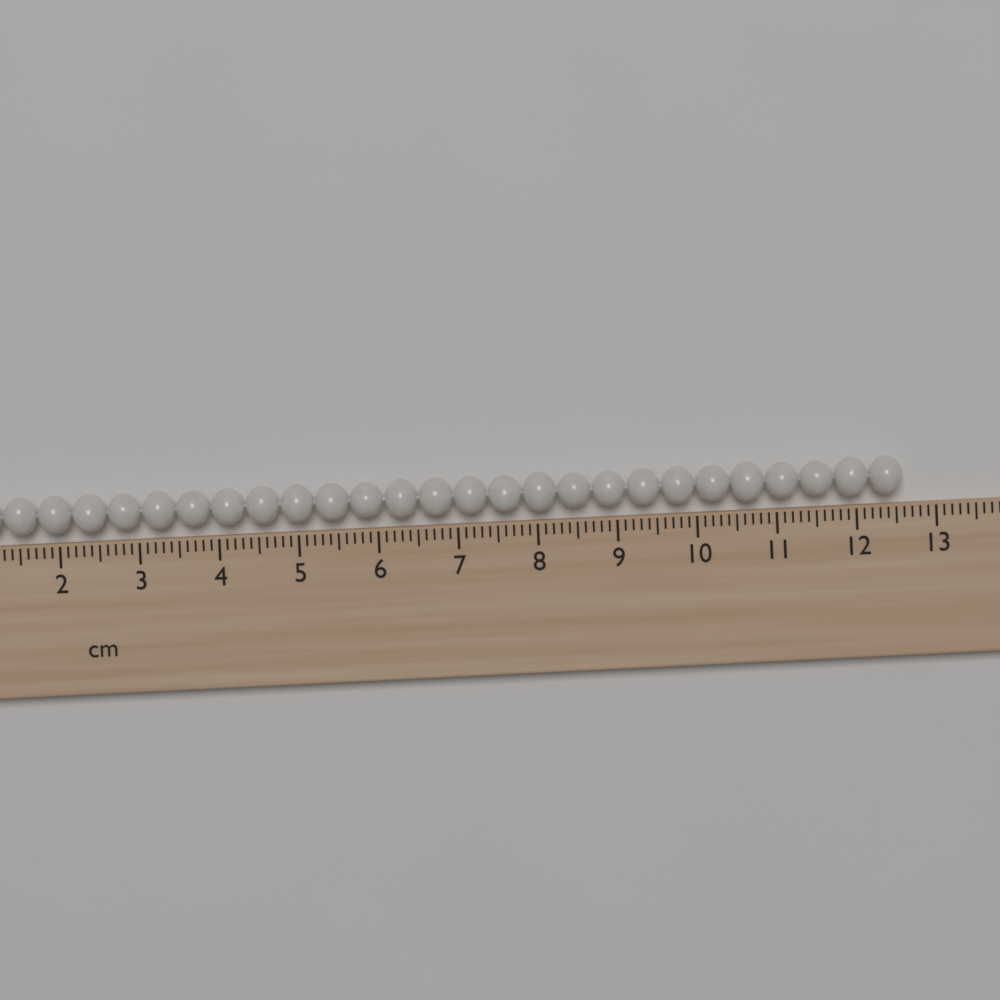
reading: 12.6 cm
